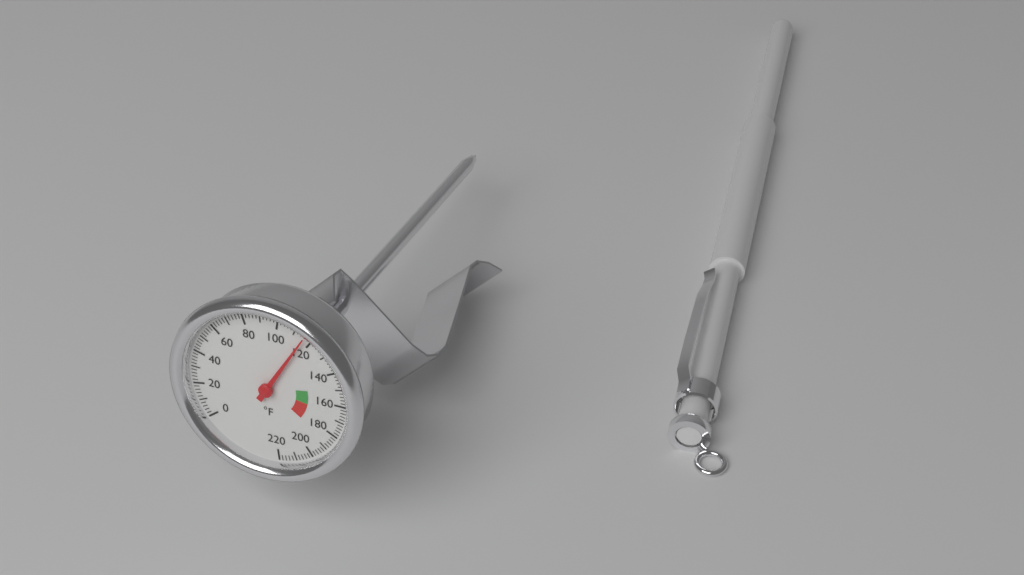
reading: 116 °F
